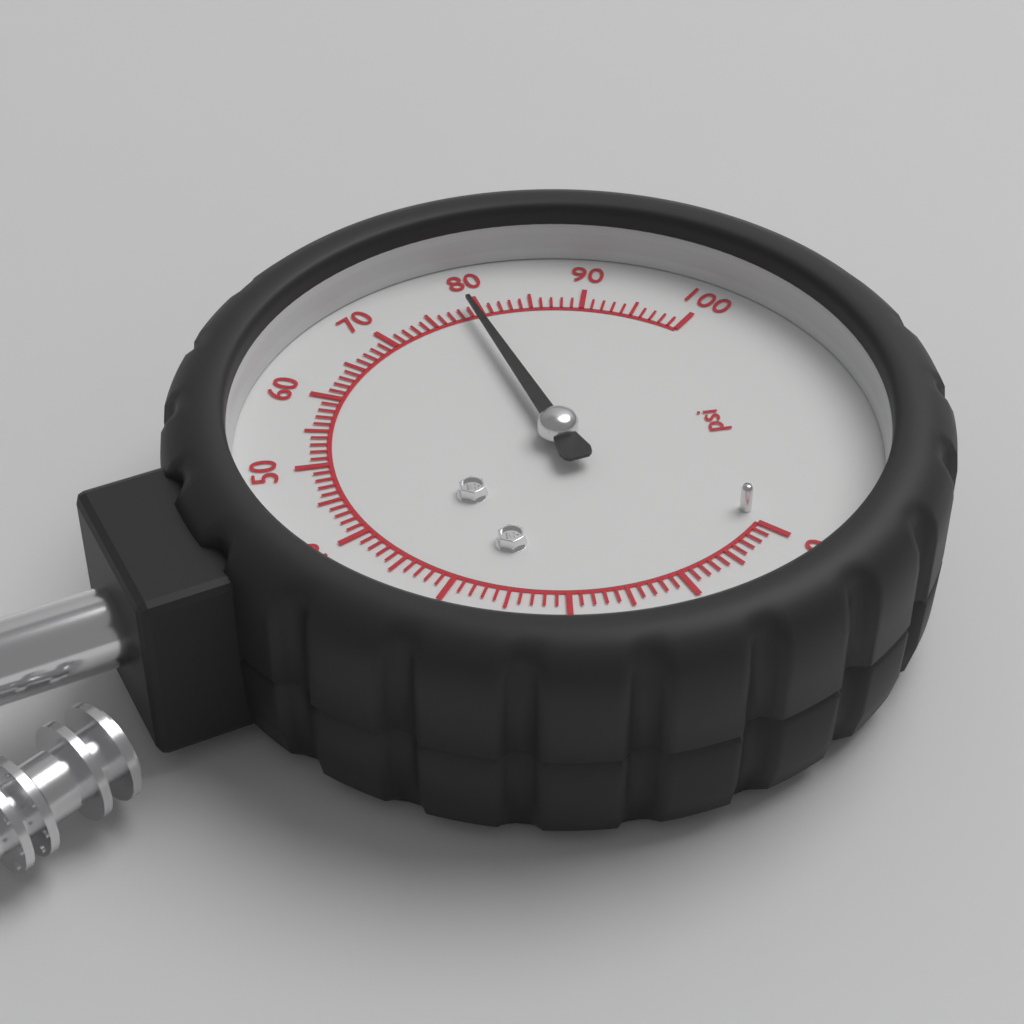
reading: 79 psi
